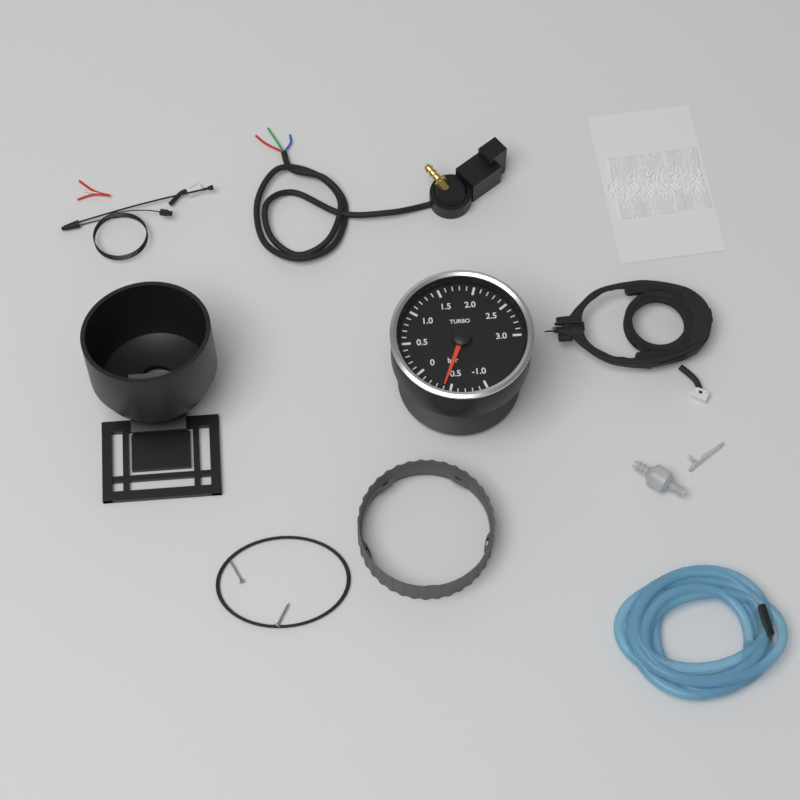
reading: -0.4 bar
